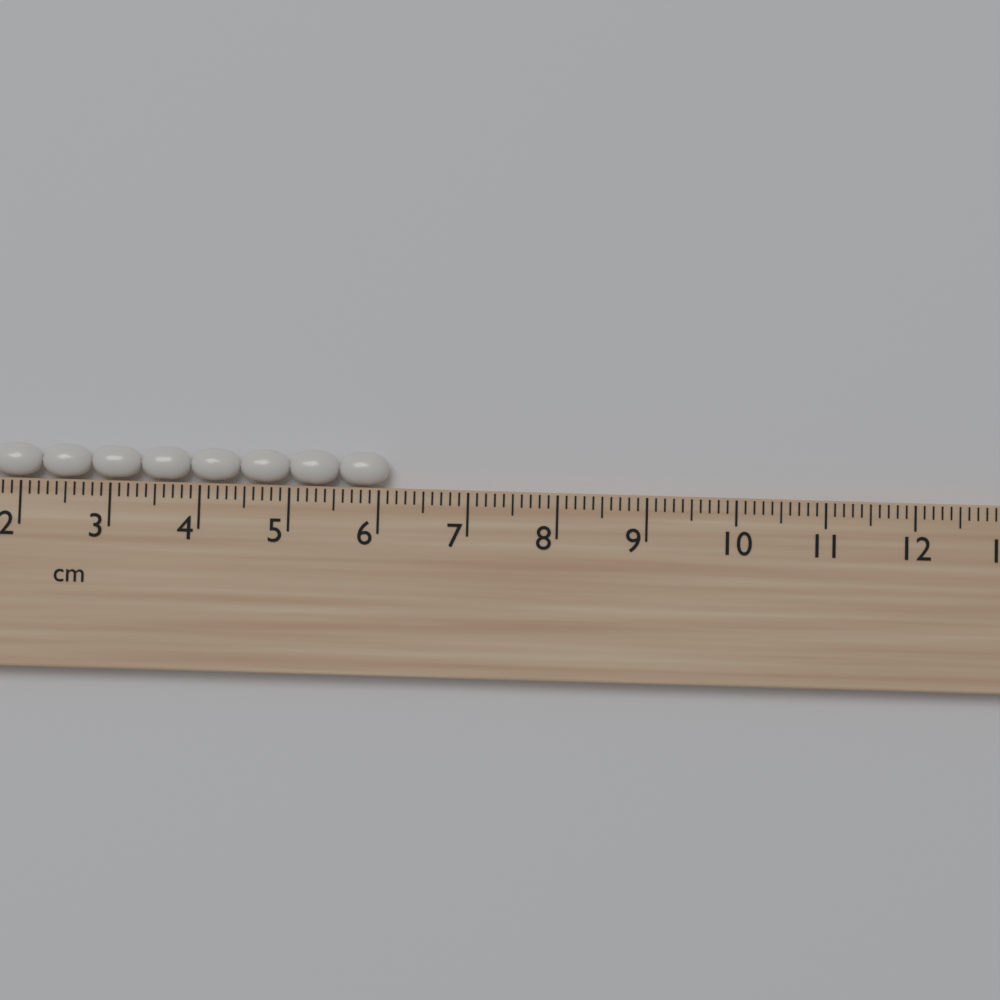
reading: 6.1 cm
